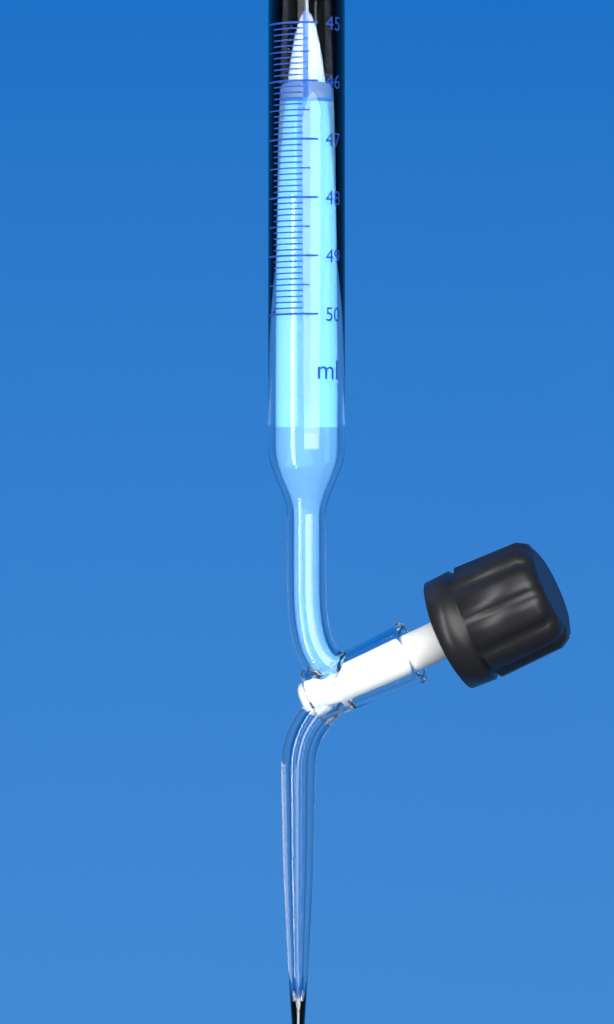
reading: 46.3 ml
